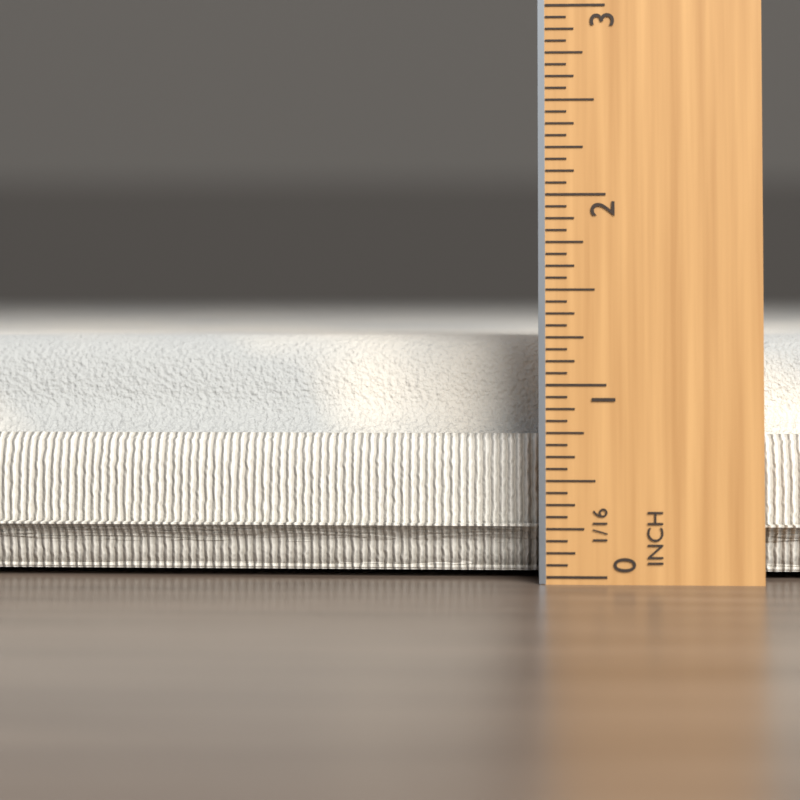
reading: 1.2500 in
